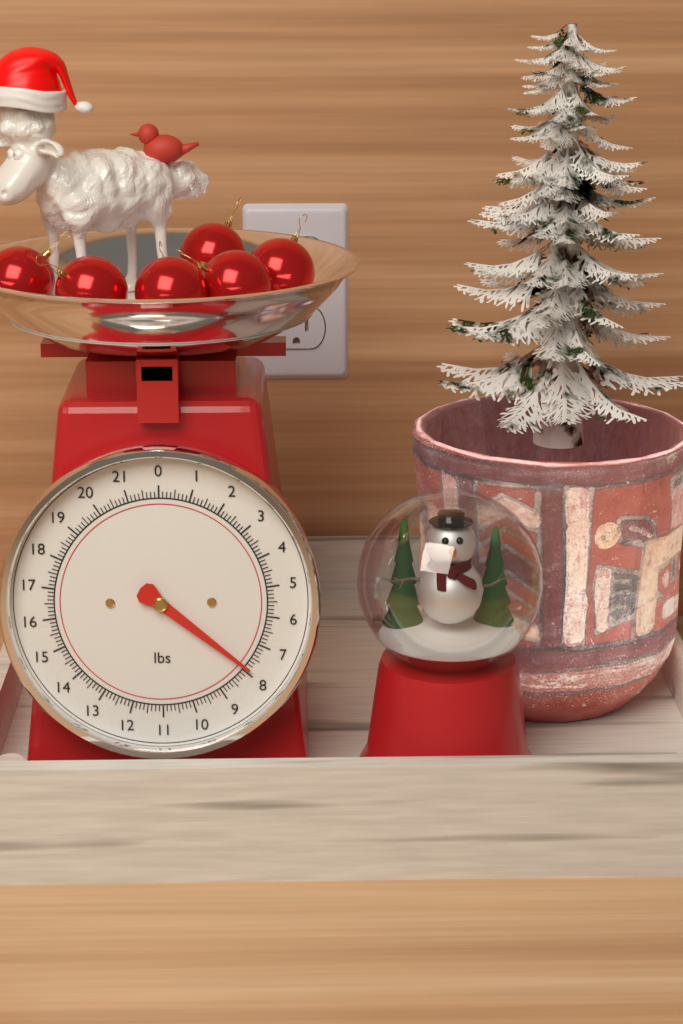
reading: 7.875 lbs
